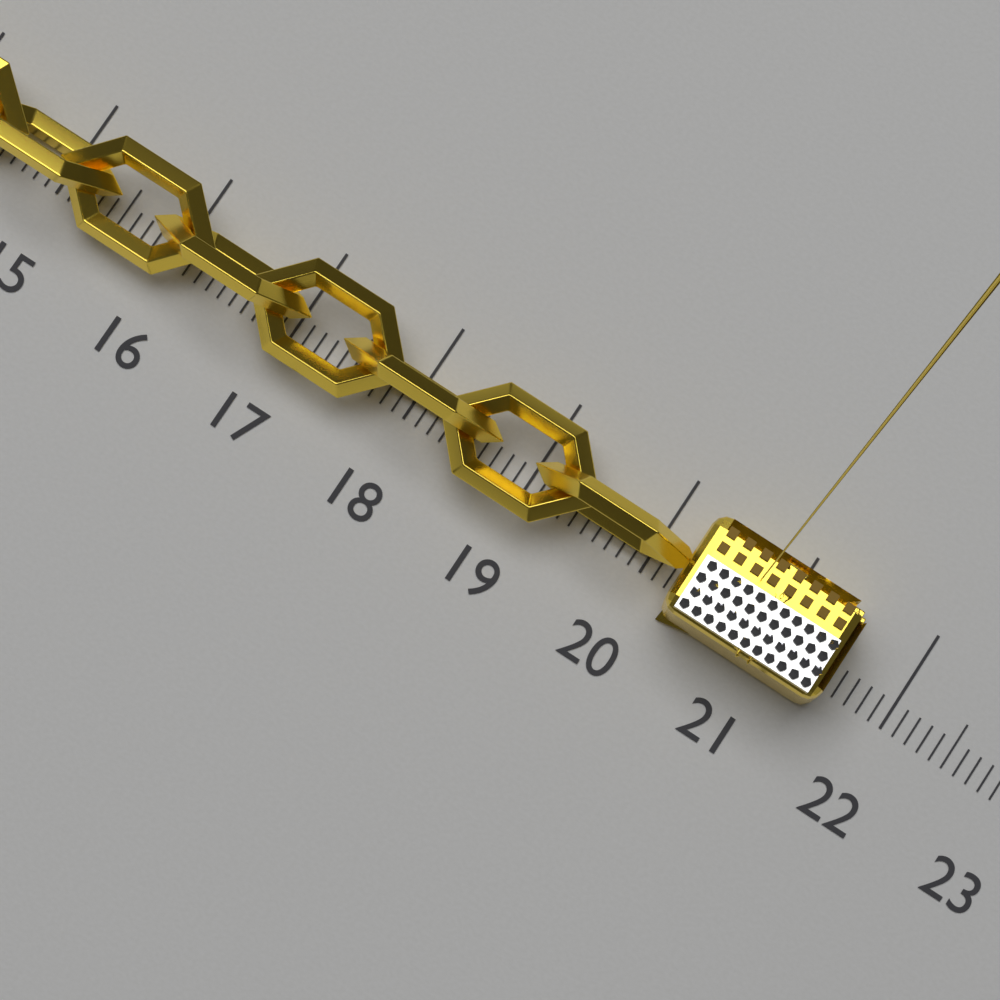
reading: 21.5 (no unit)
